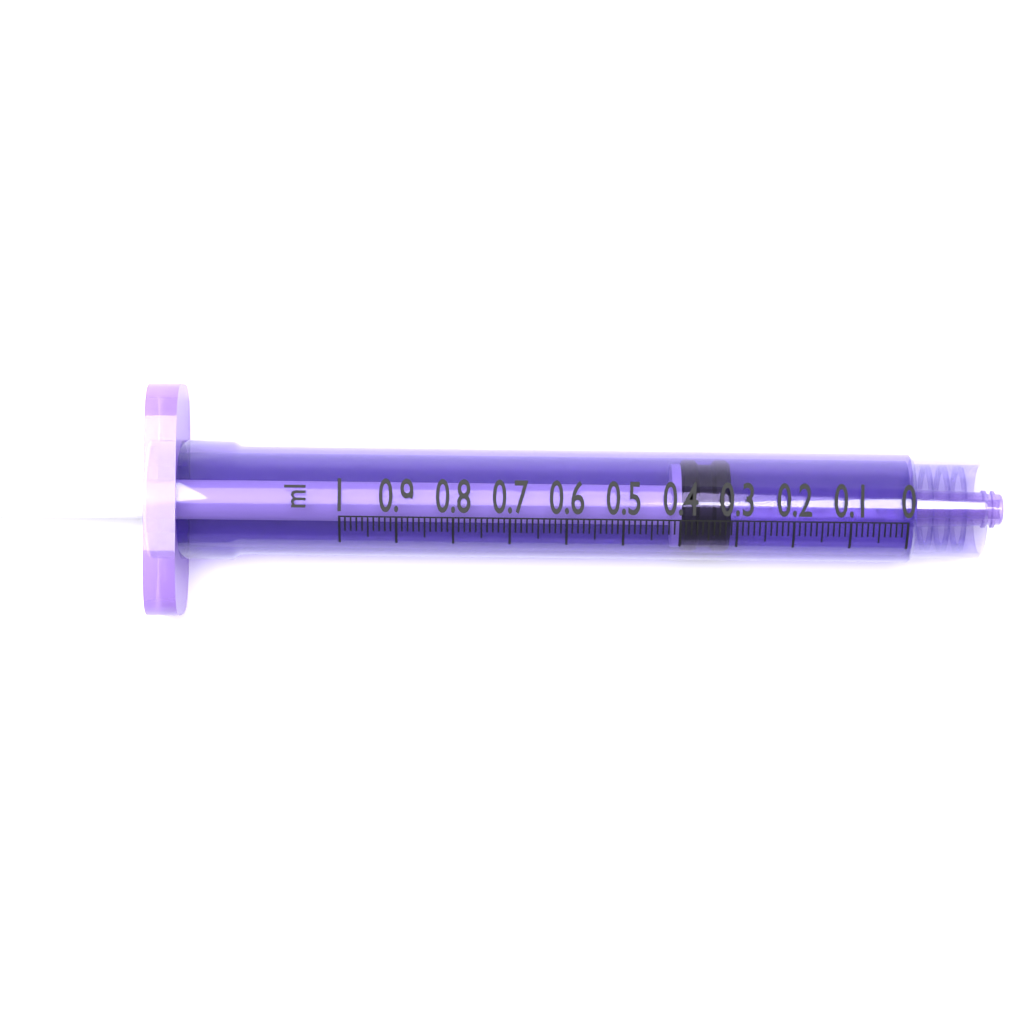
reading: 0.31 ml
